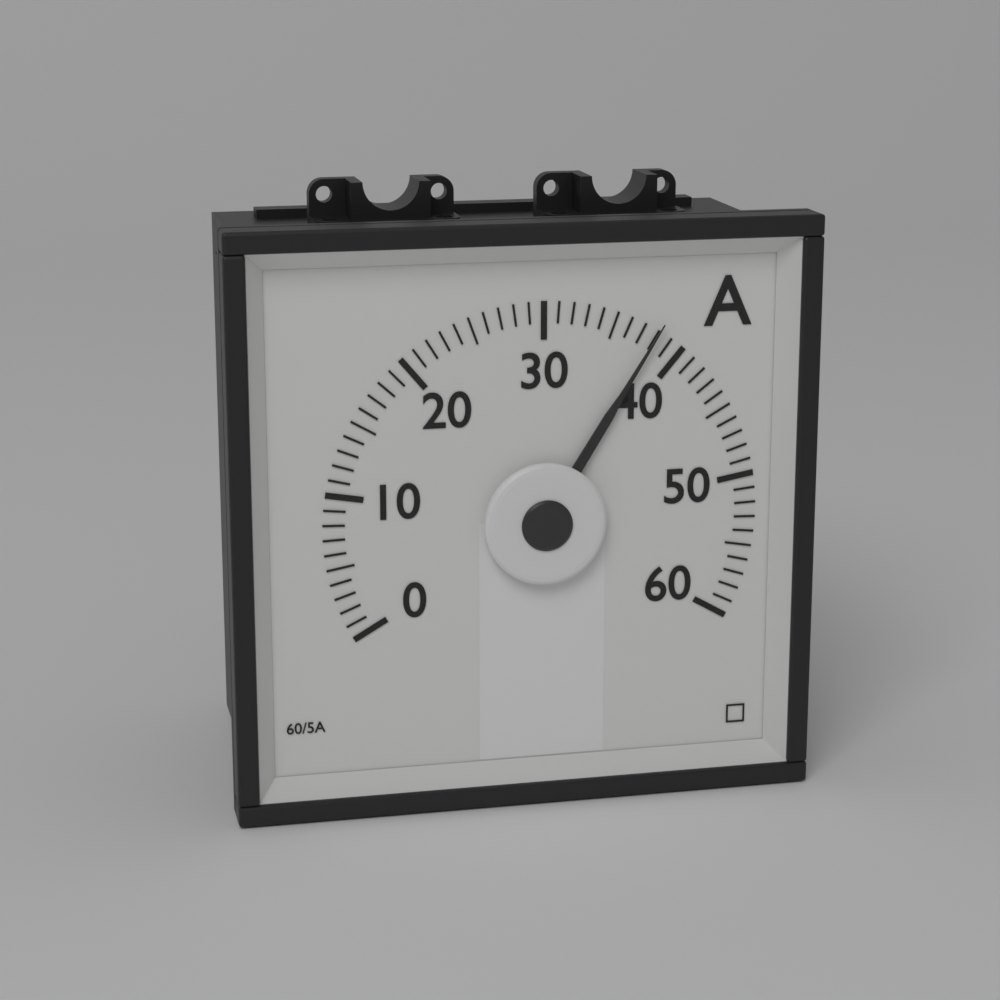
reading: 38 A
